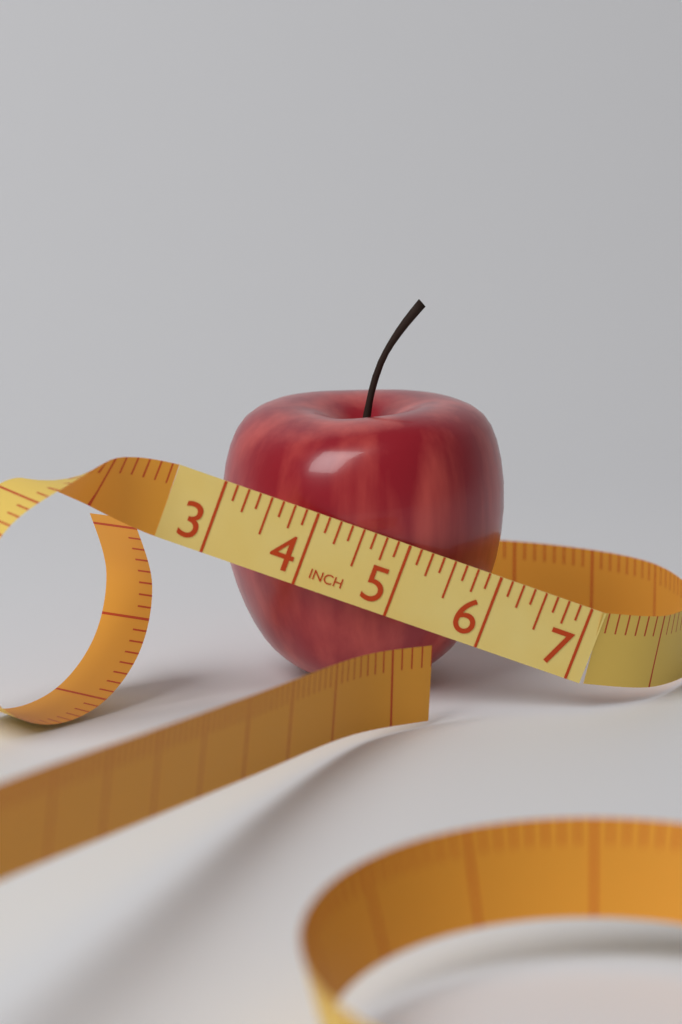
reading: 6.125 in
